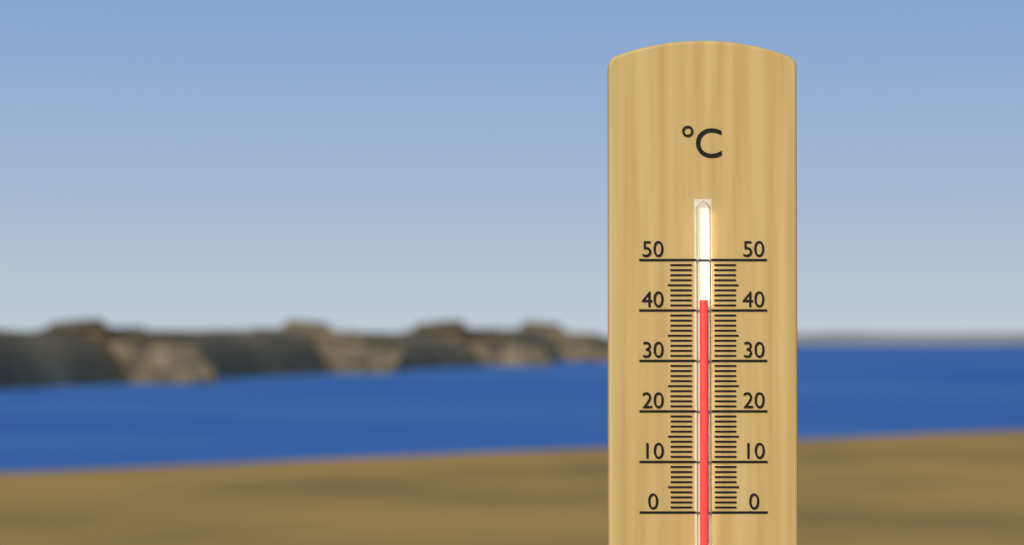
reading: 42 °C
